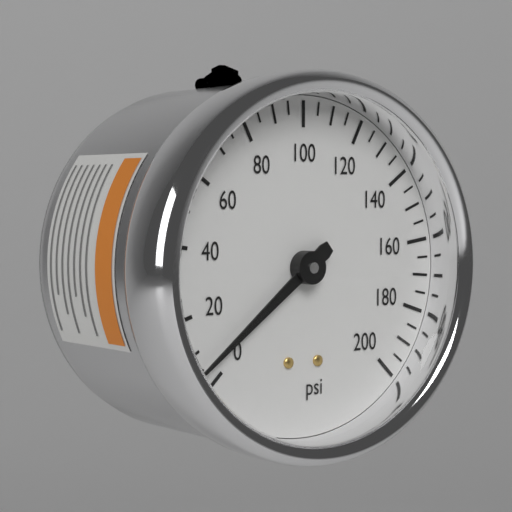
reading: 5 psi
